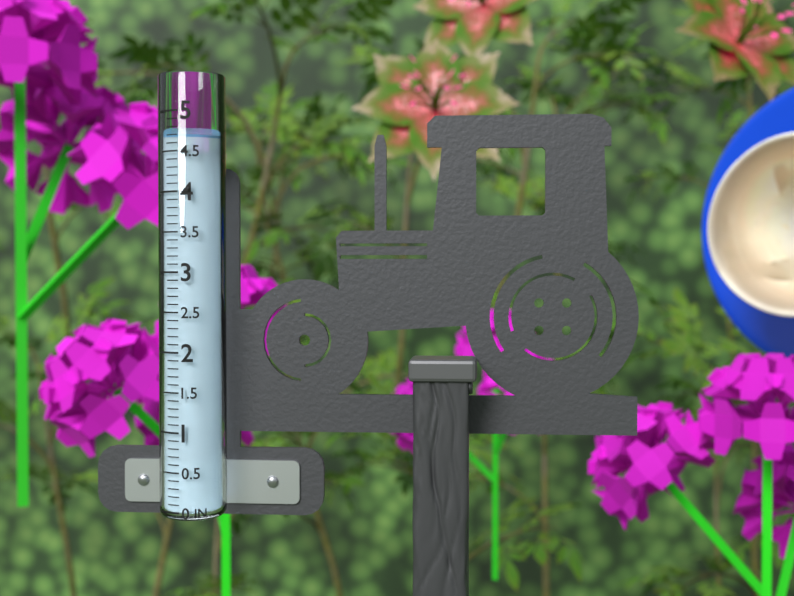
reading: 4.7 in
